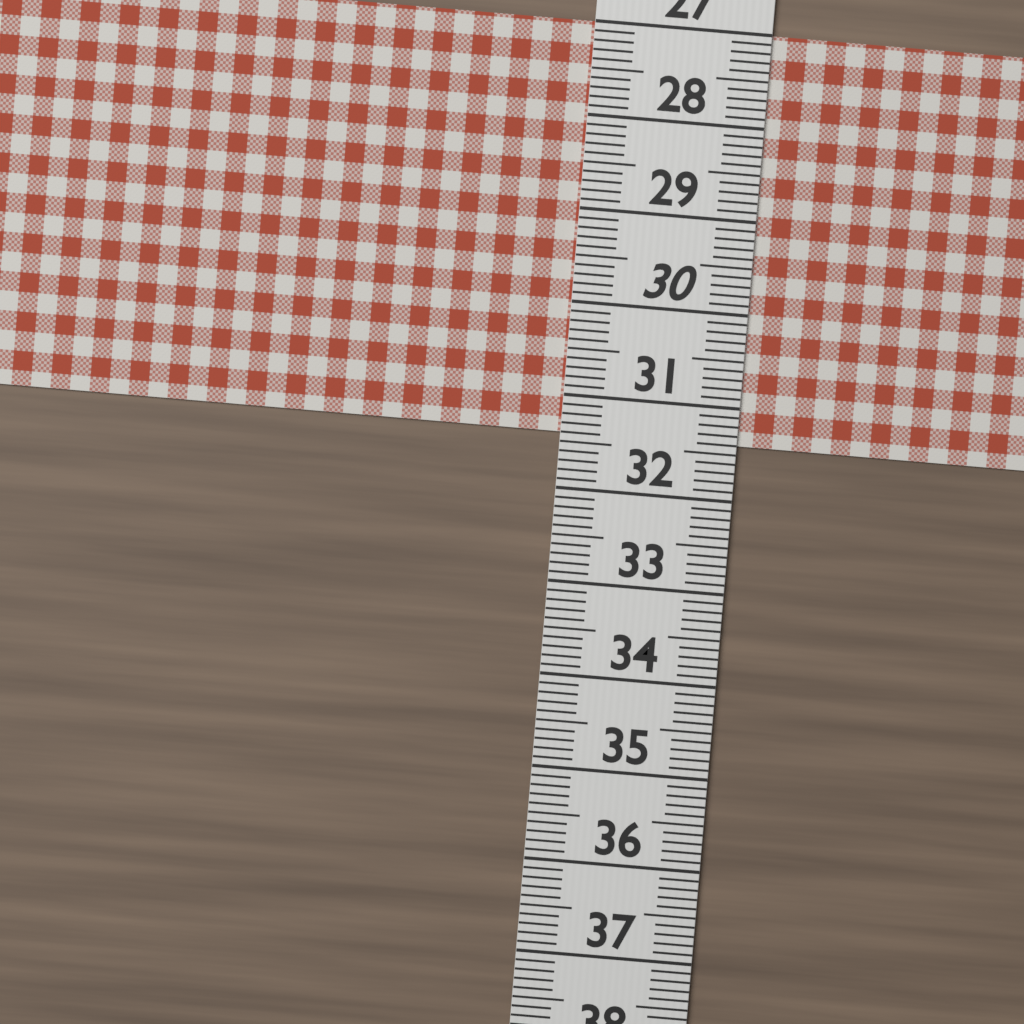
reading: 31.4 (no unit)
